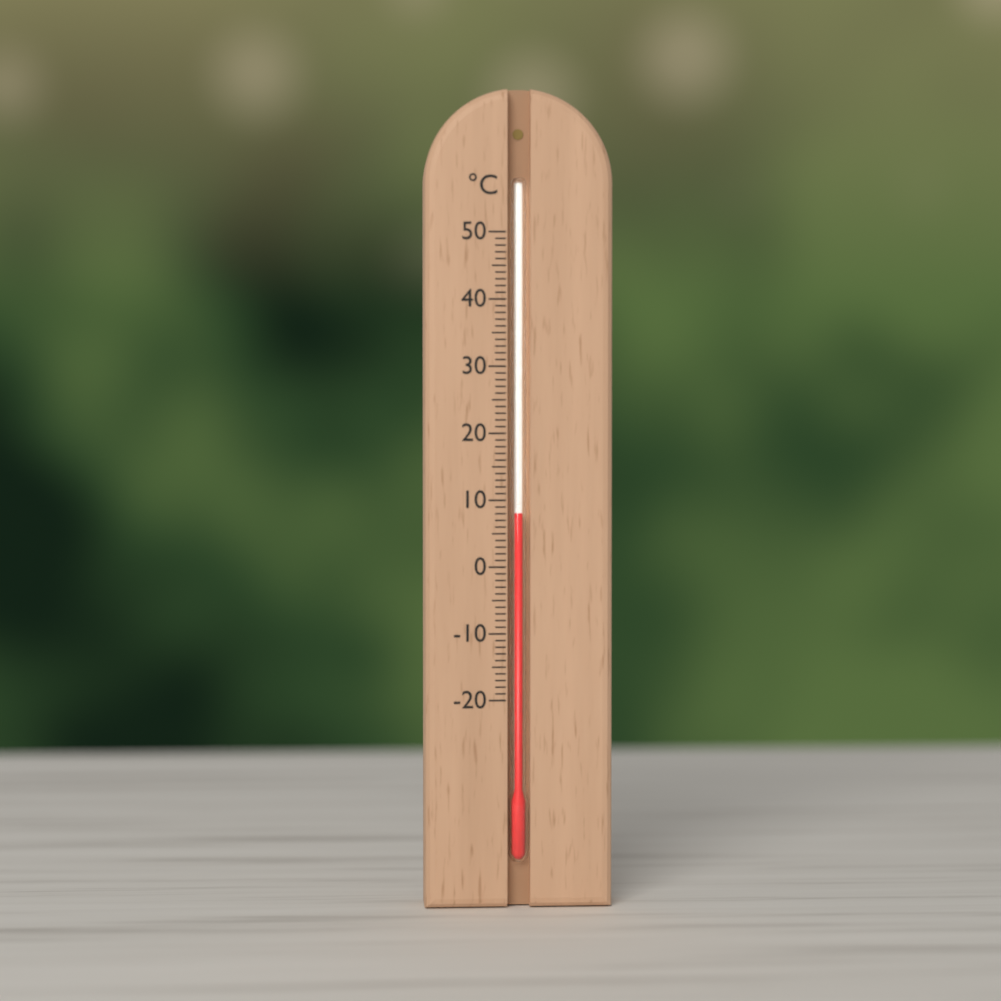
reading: 8 °C
